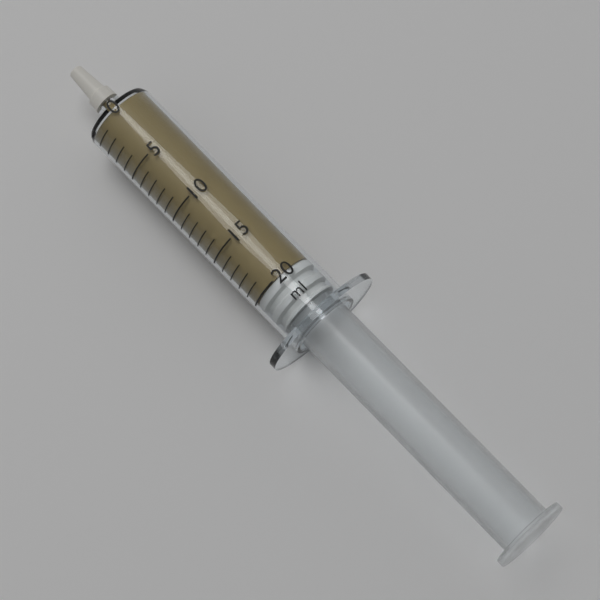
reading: 20 ml
